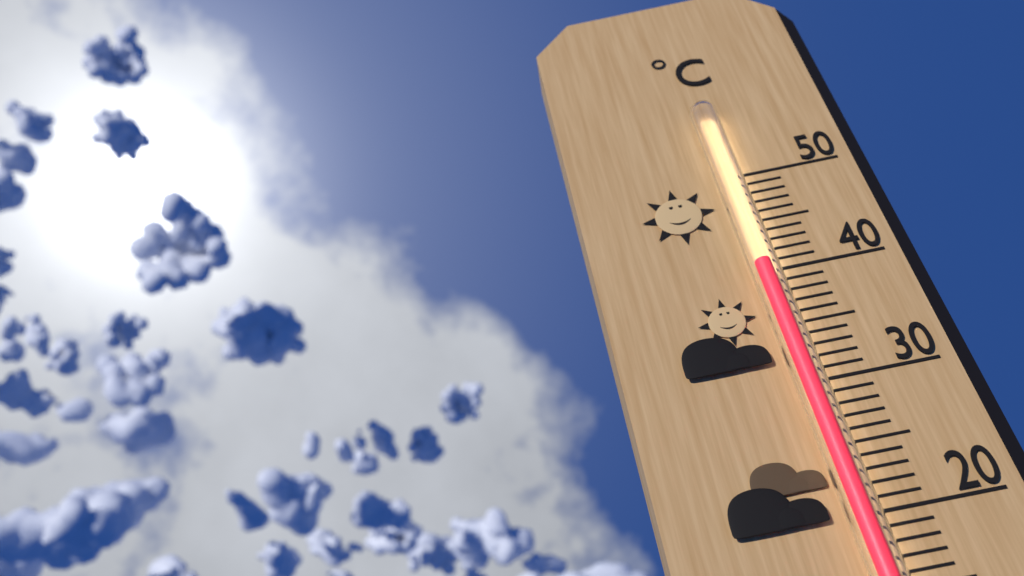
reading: 40 °C
